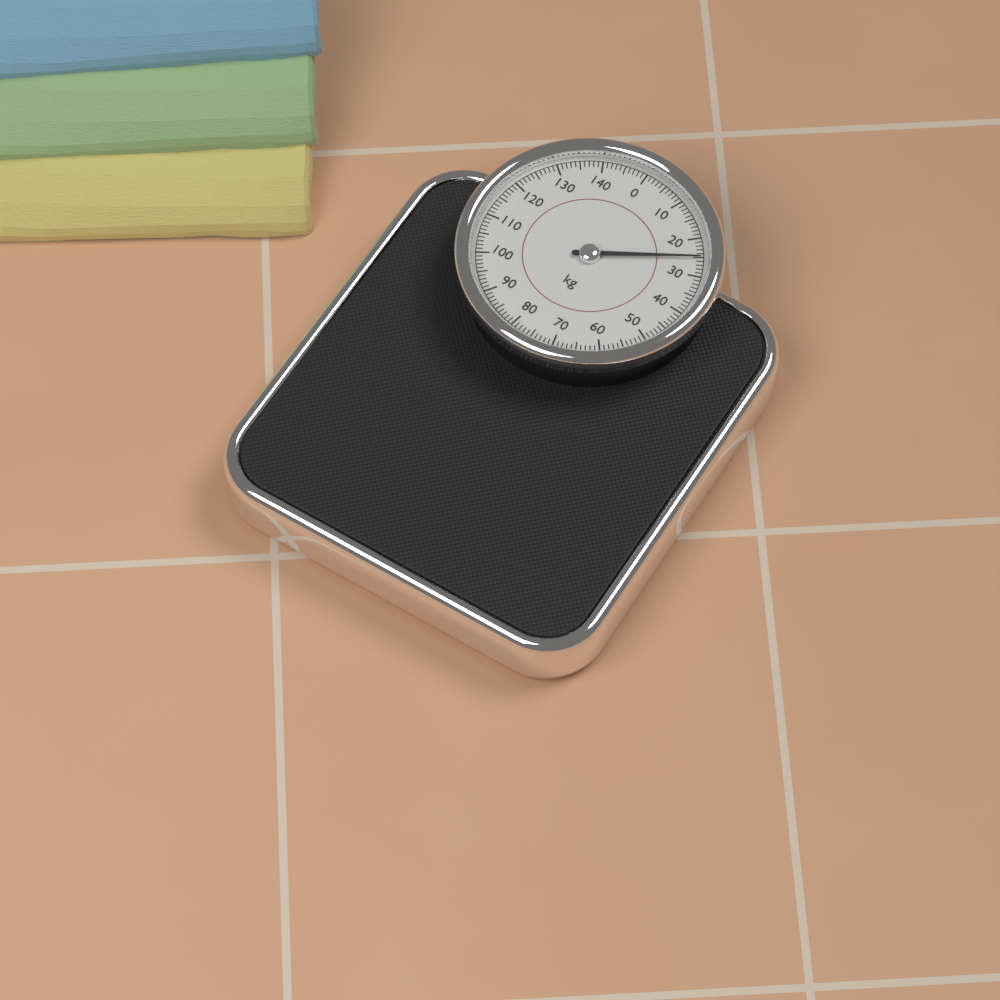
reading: 25 kg
